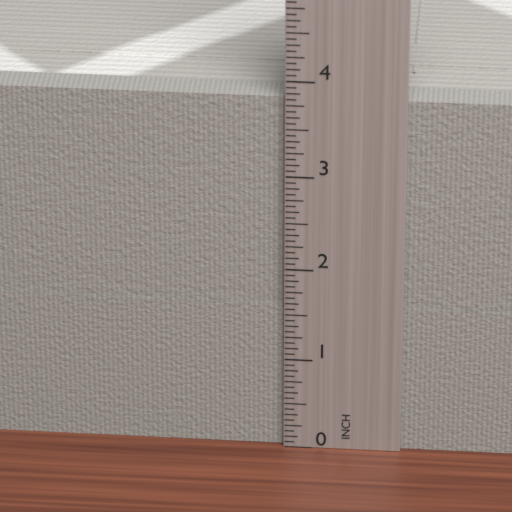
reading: 3.8125 in
